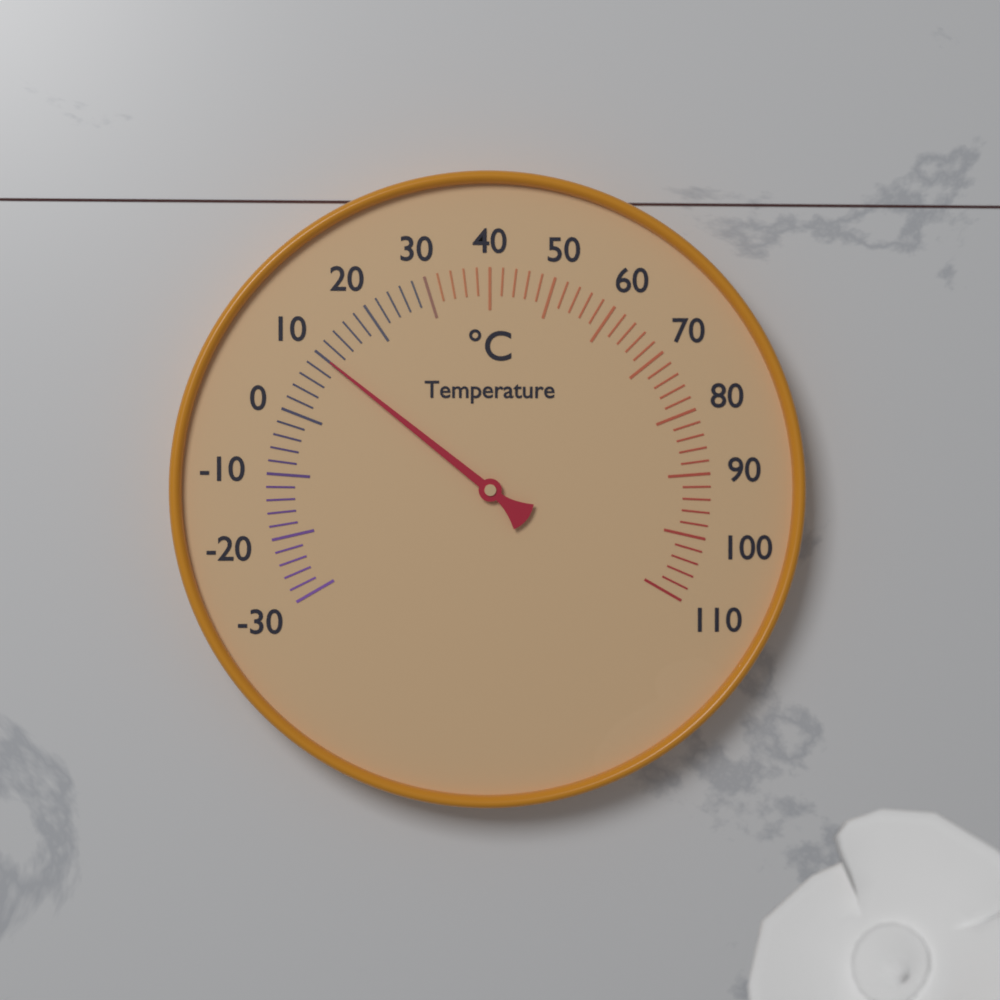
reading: 10 °C
